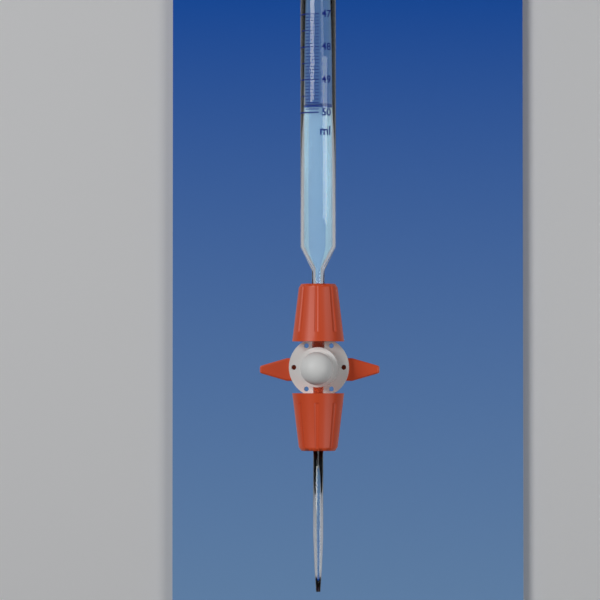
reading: 49.8 ml
